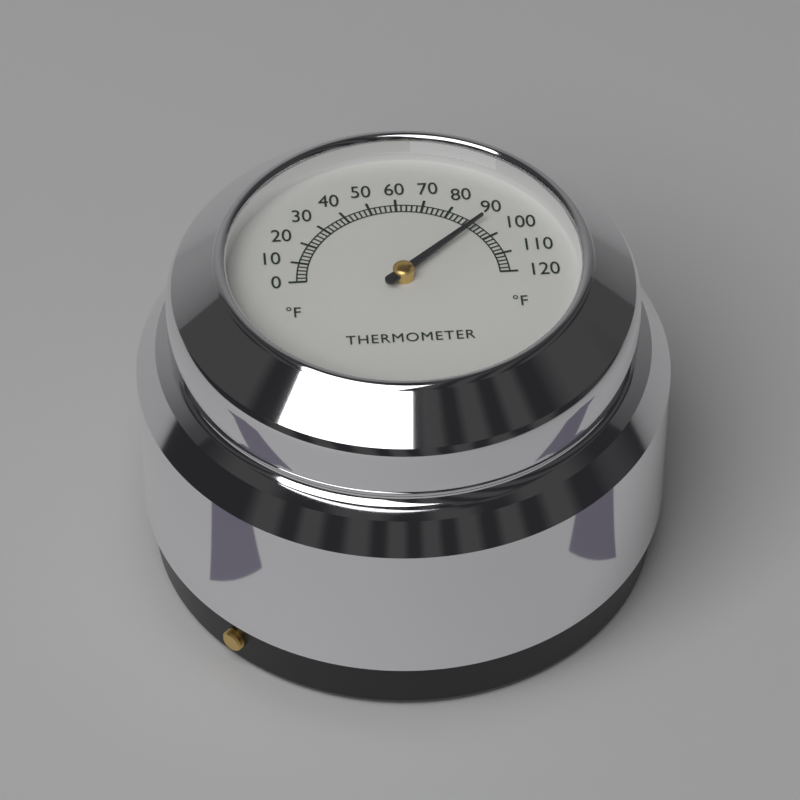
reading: 92 °F
